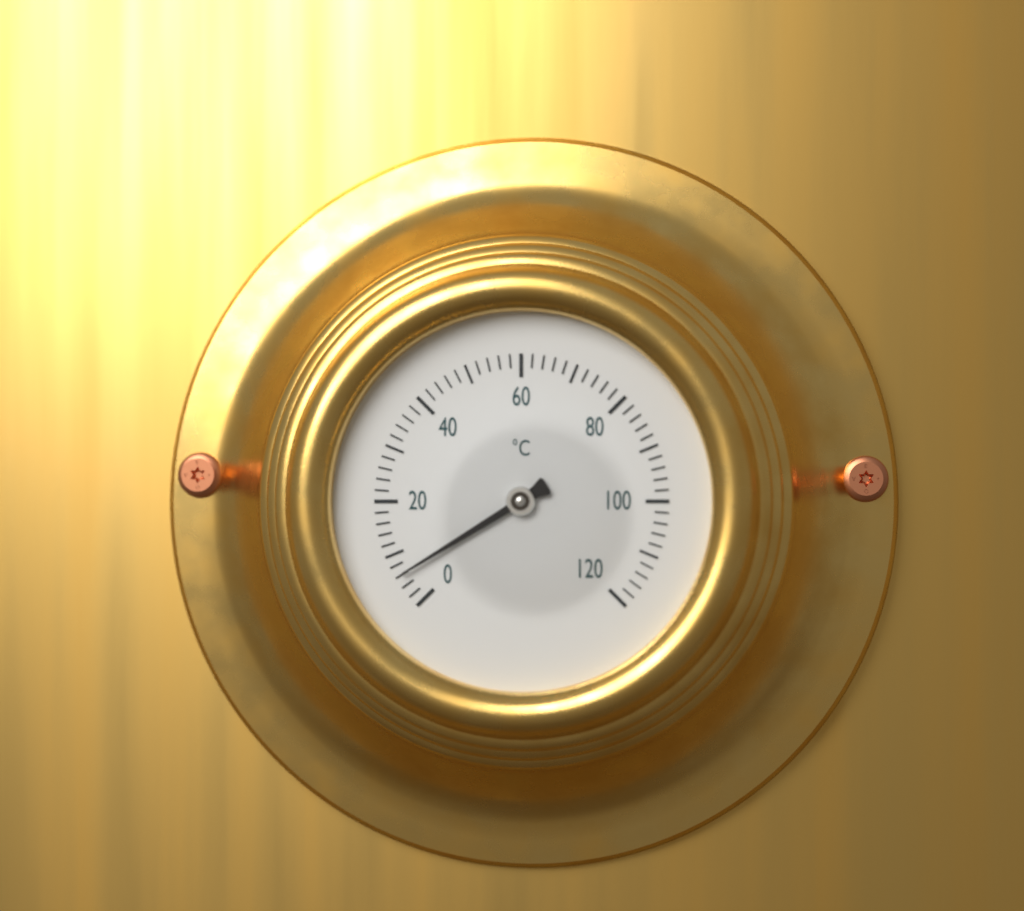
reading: 6 °C
